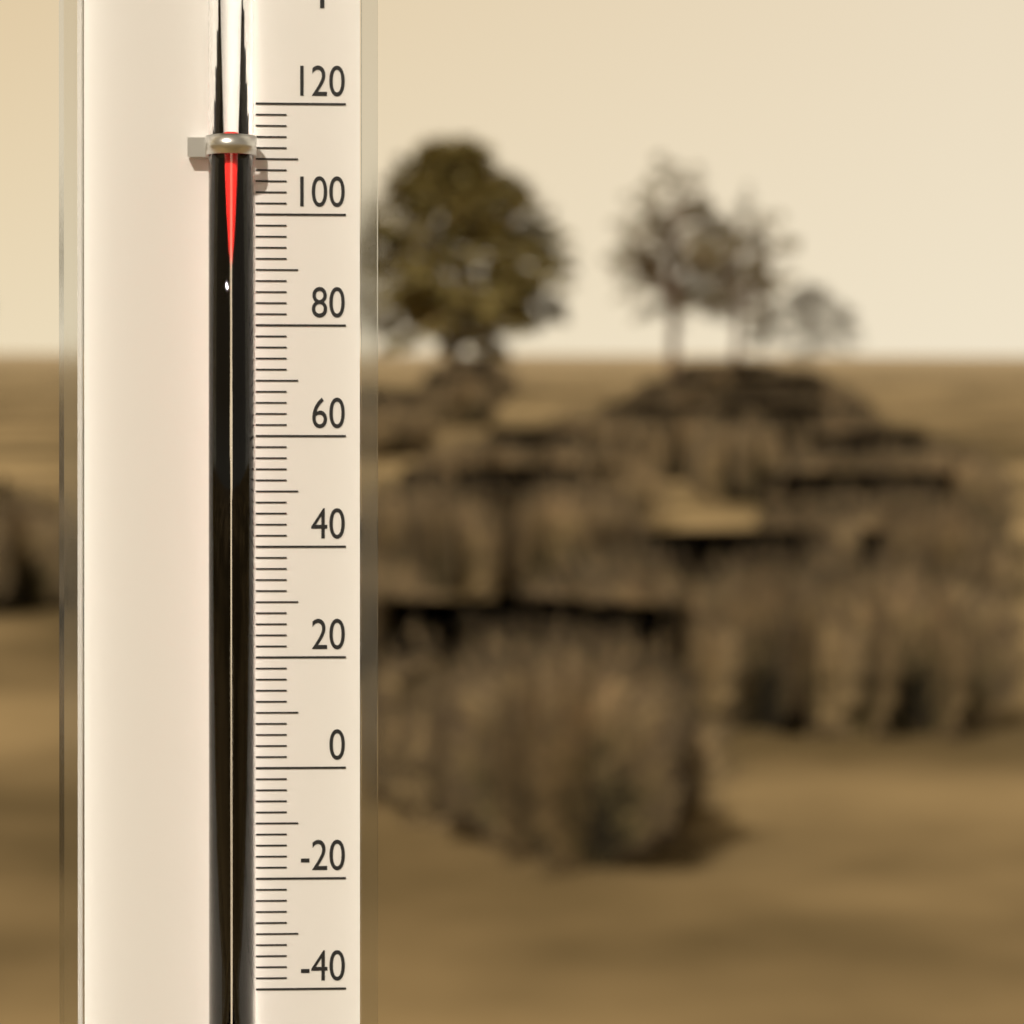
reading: 114 °F
